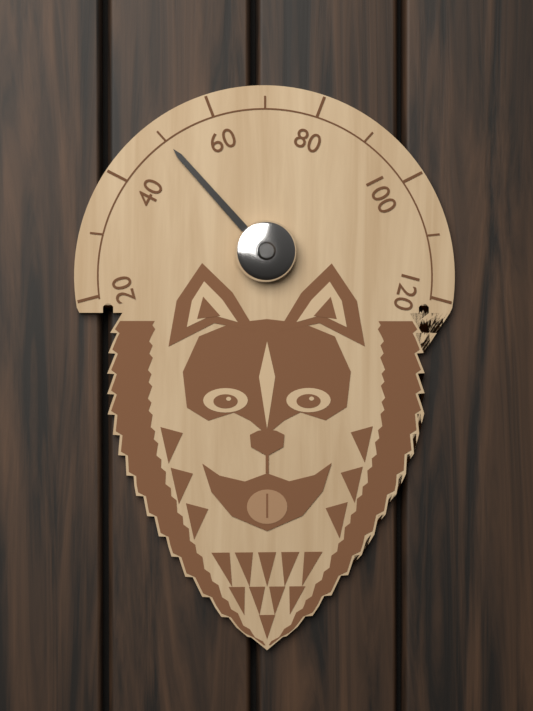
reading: 50 (no unit)
